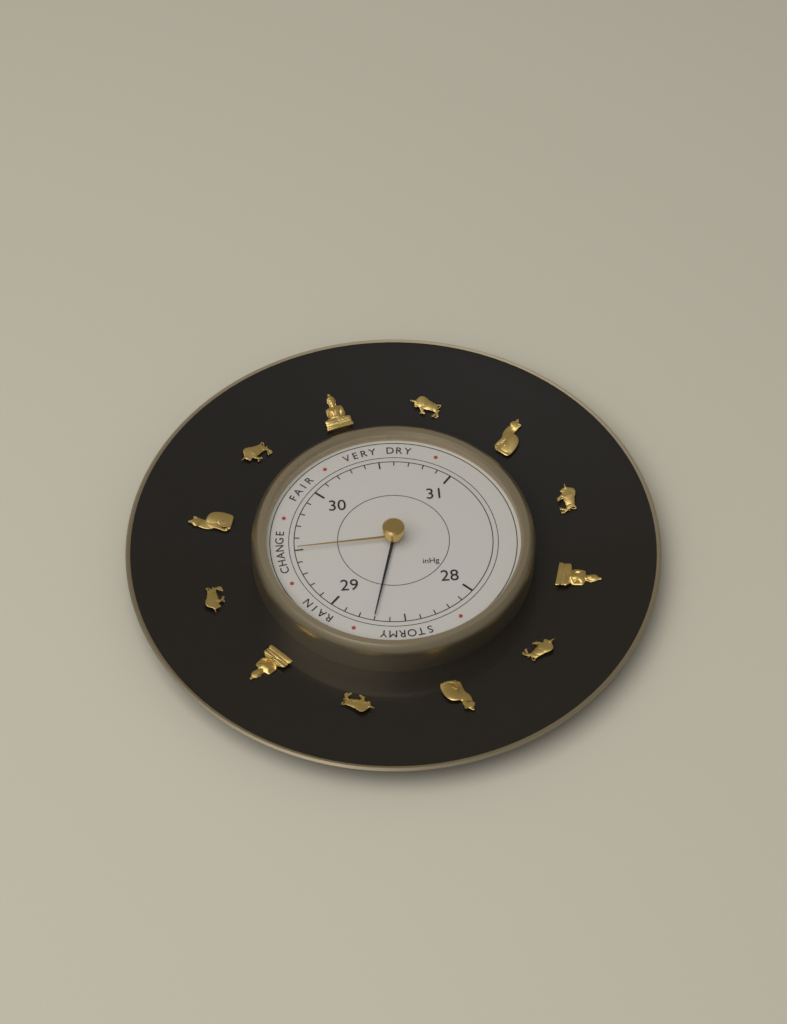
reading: 28.7 inHg
